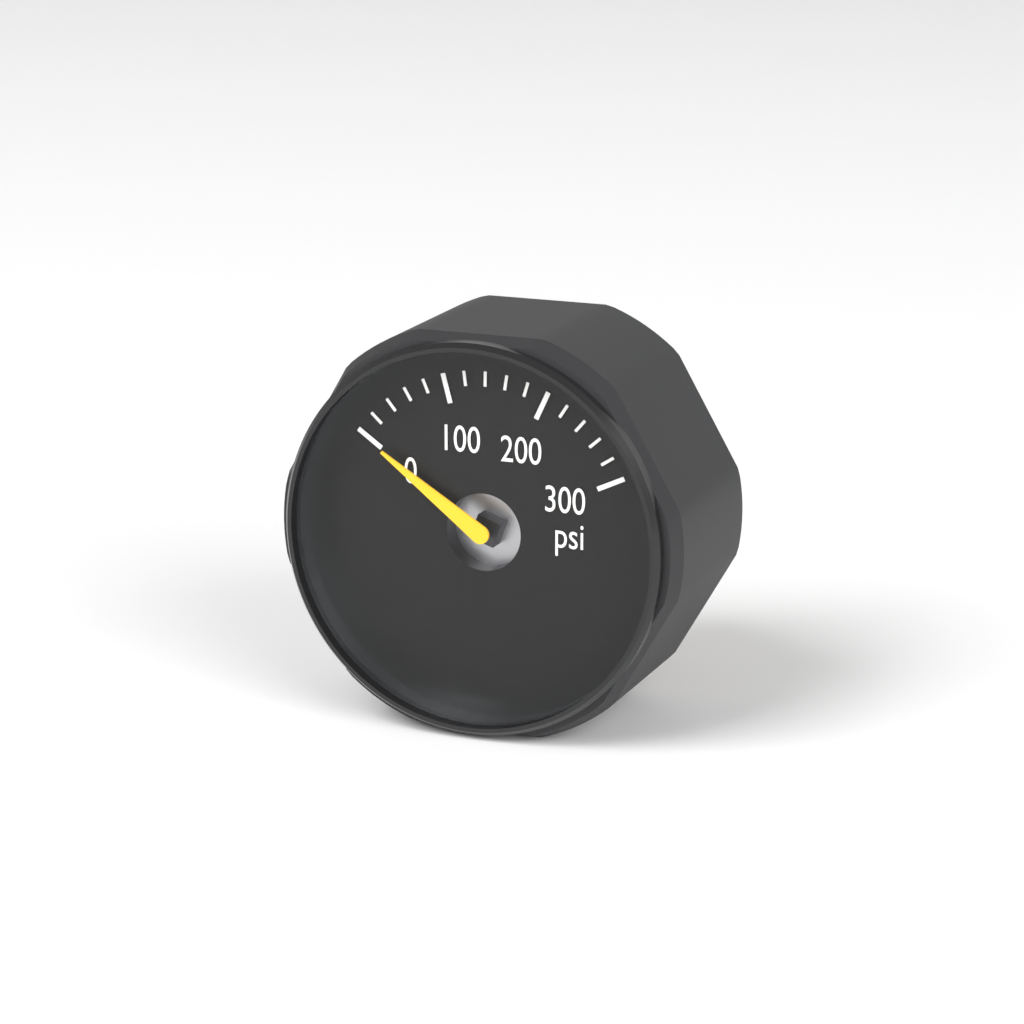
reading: 0 psi
